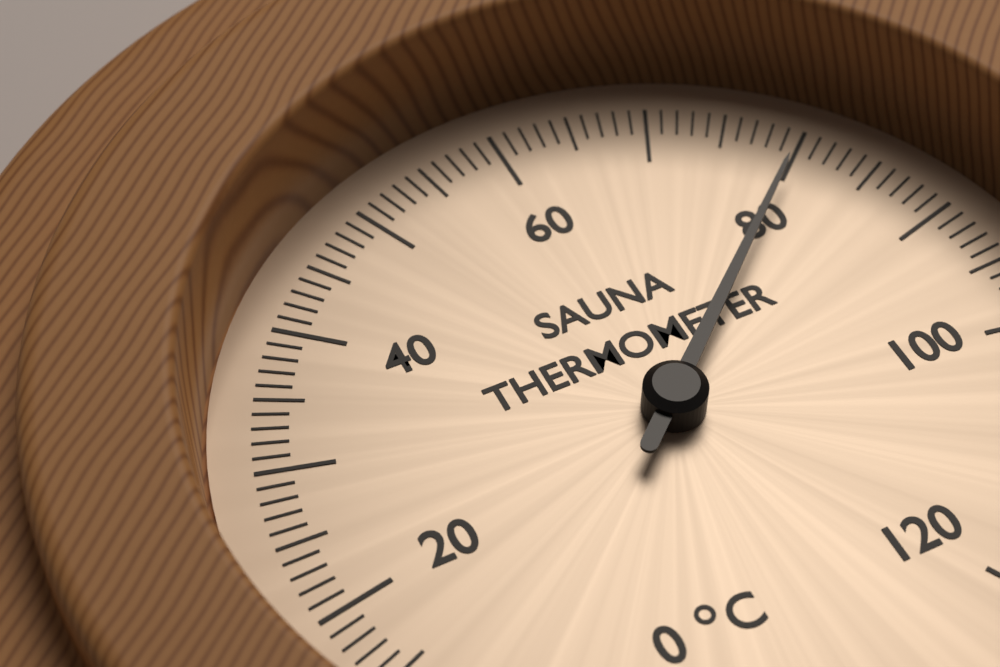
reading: 80 °C
